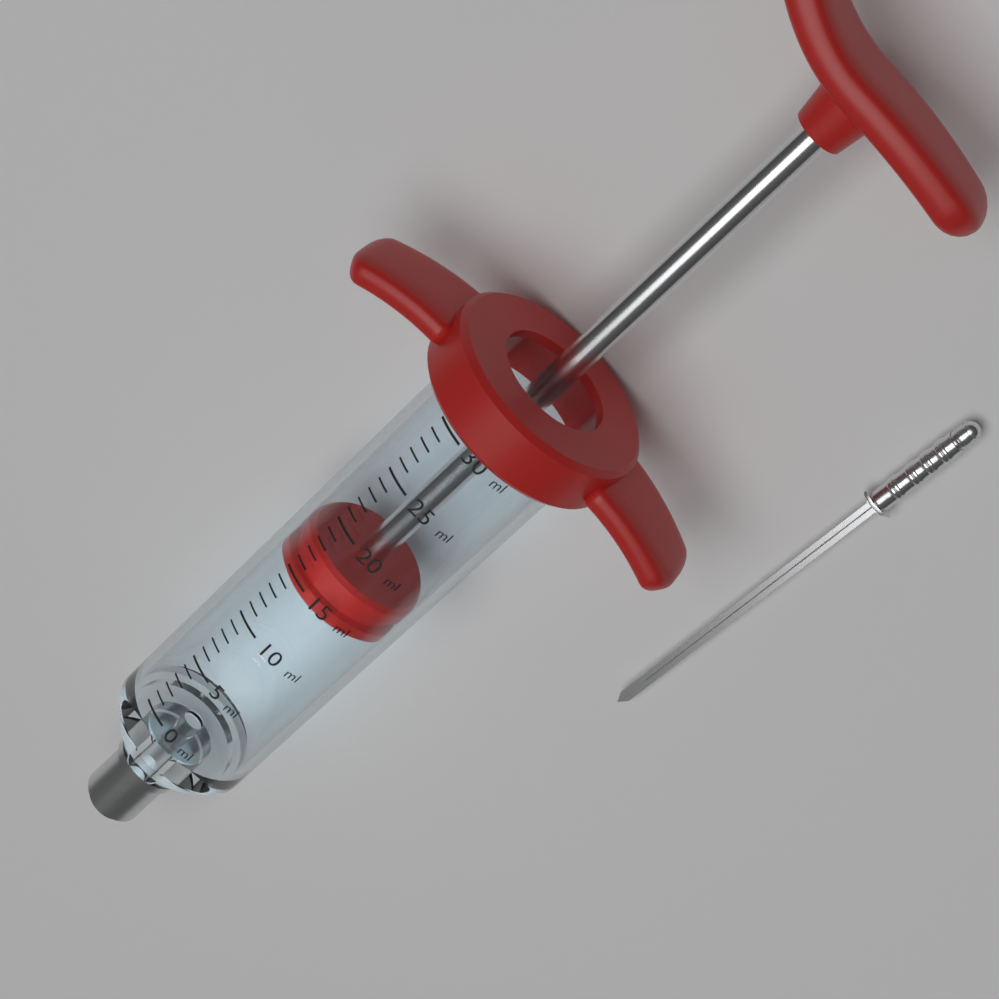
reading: 14 ml
